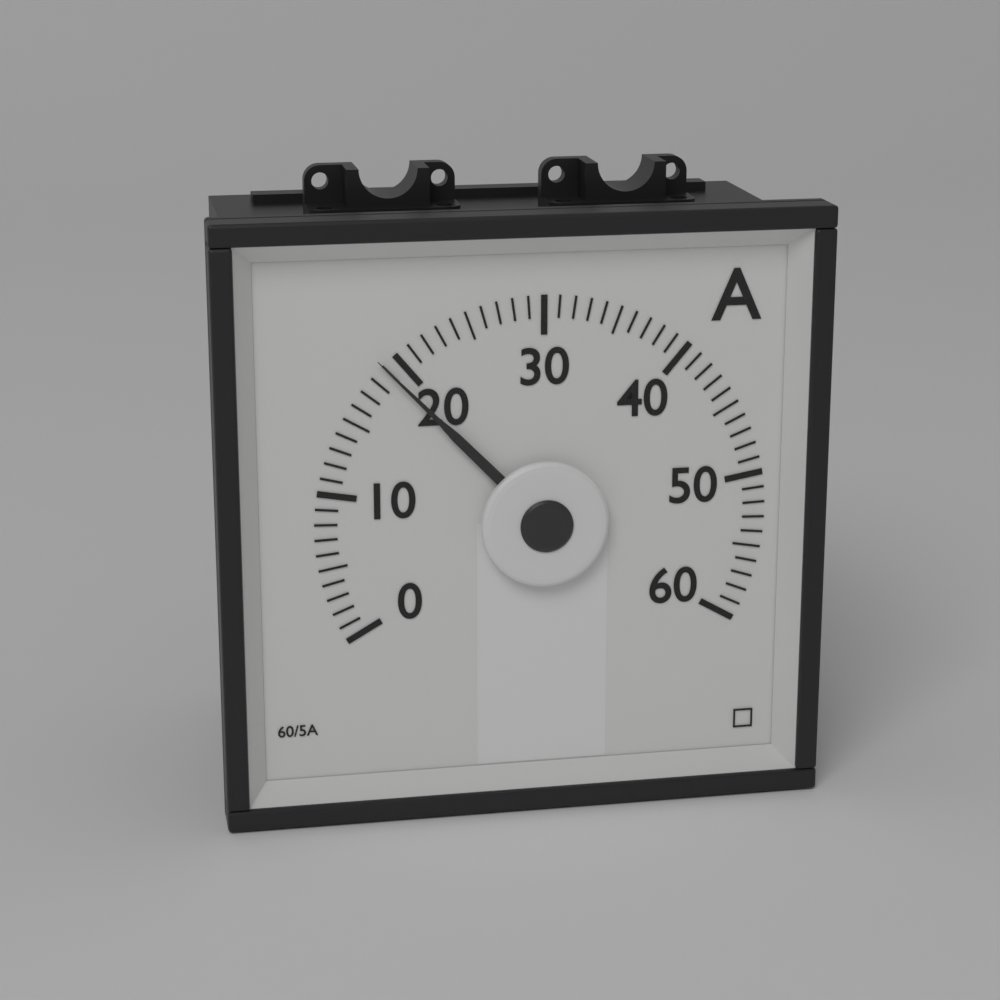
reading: 19 A
